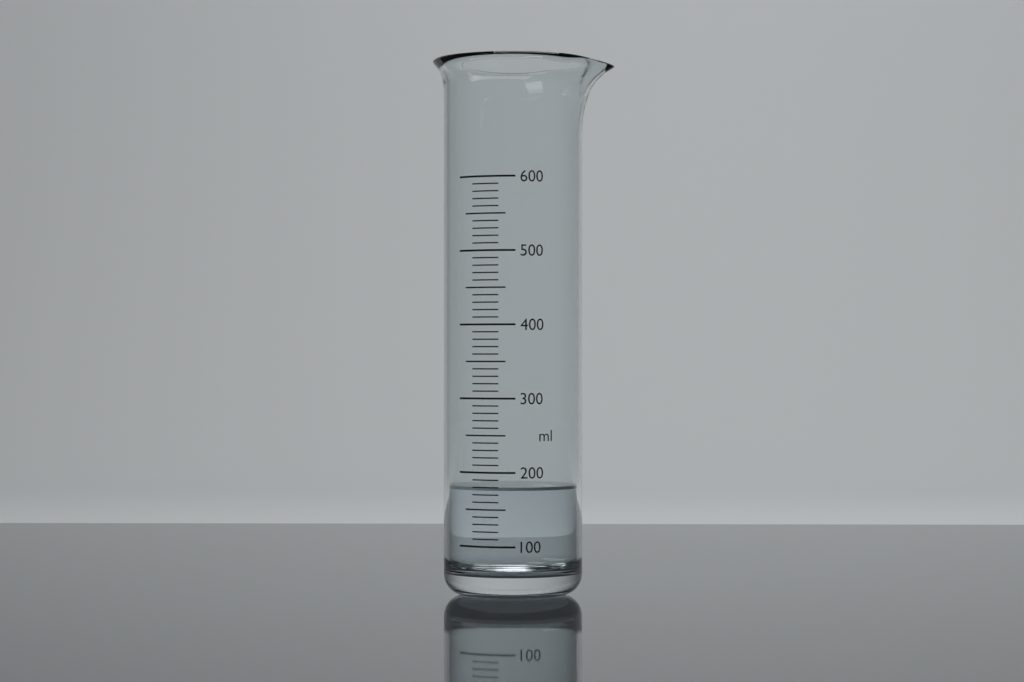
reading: 180 ml
